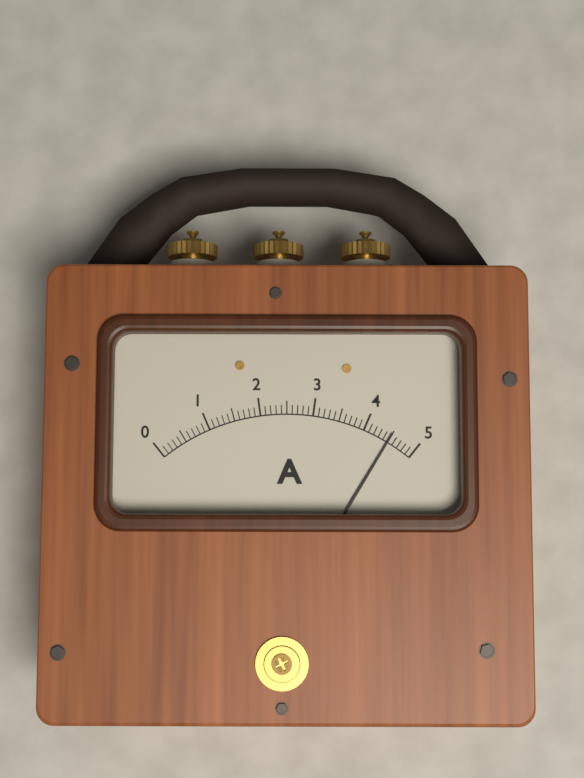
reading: 4.5 A
